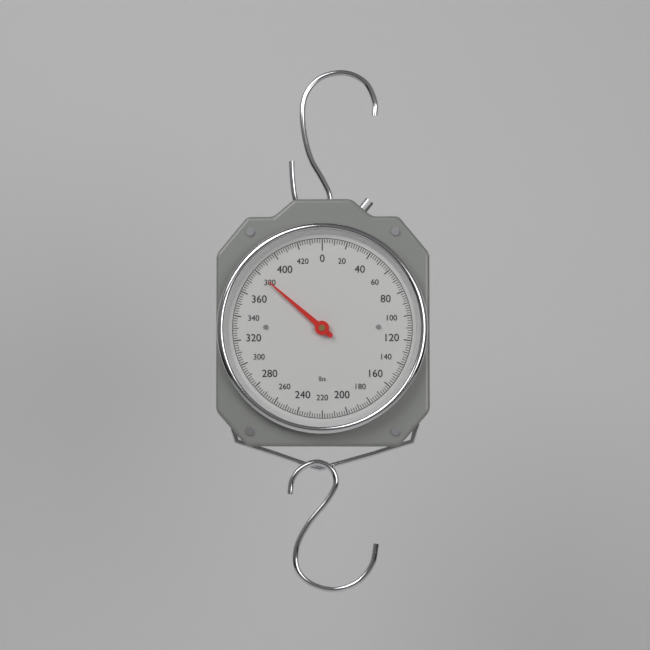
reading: 380 lbs
